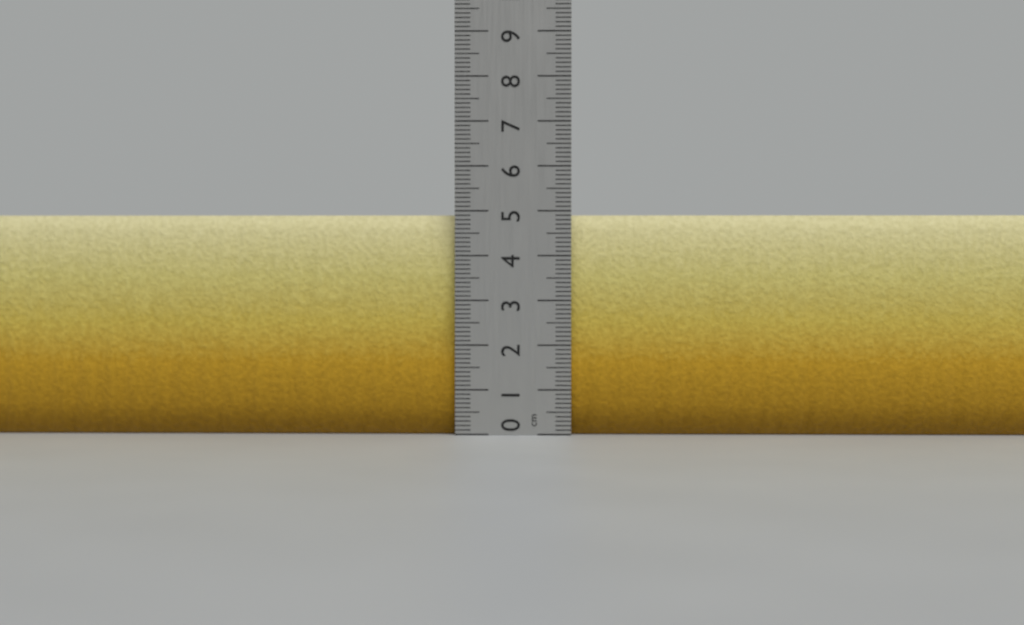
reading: 4.9 cm
